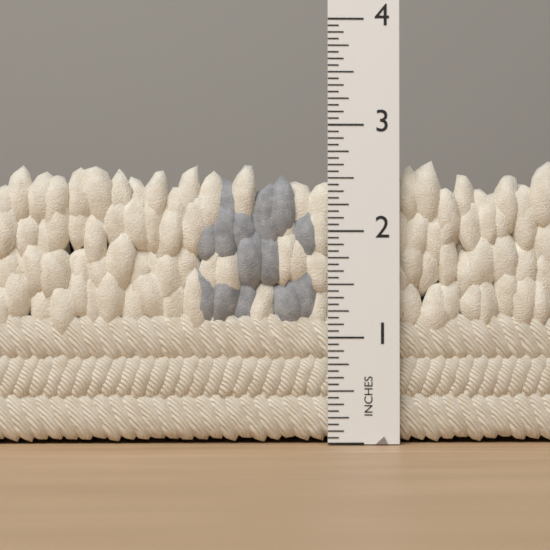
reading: 2.6875 in
